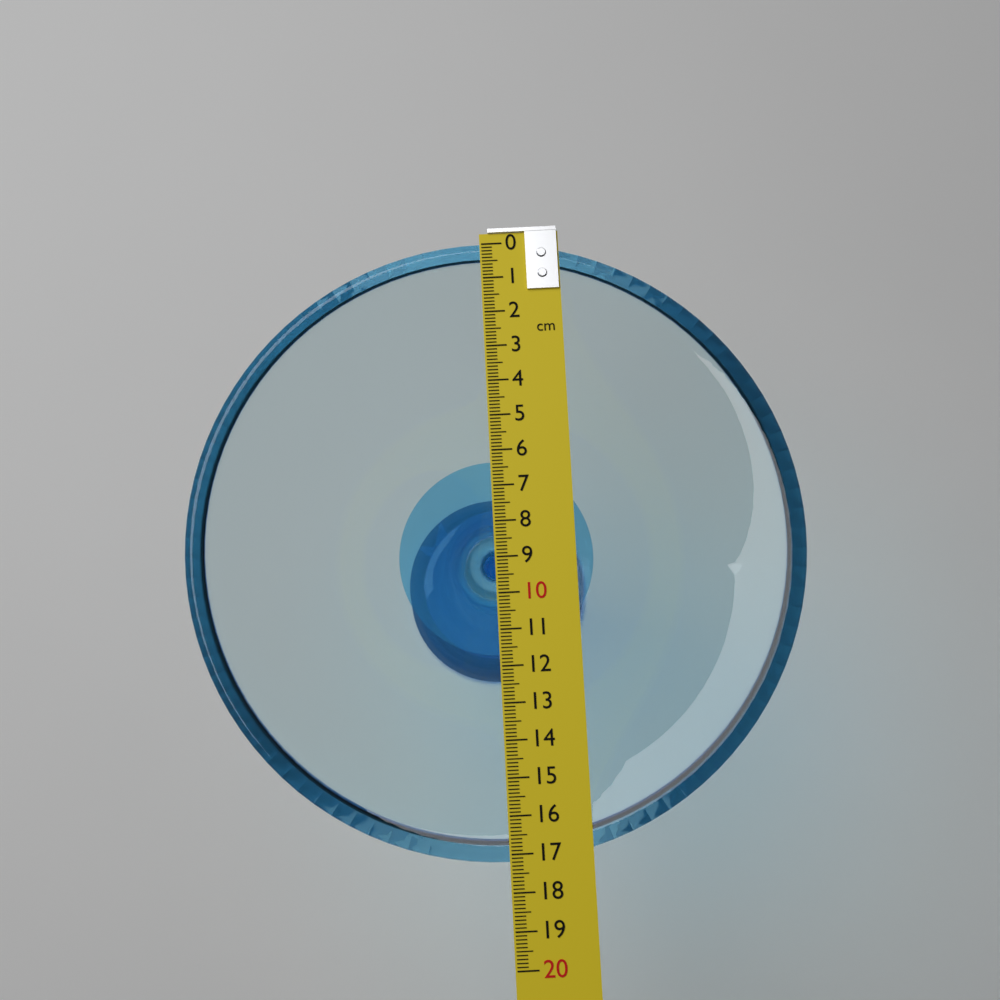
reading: 17.2 cm
